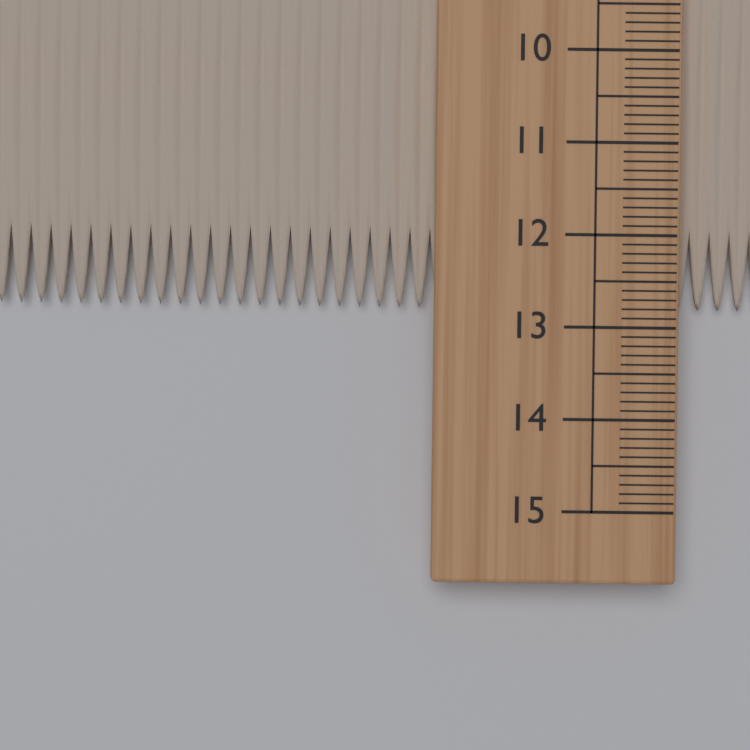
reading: 12.8 cm
